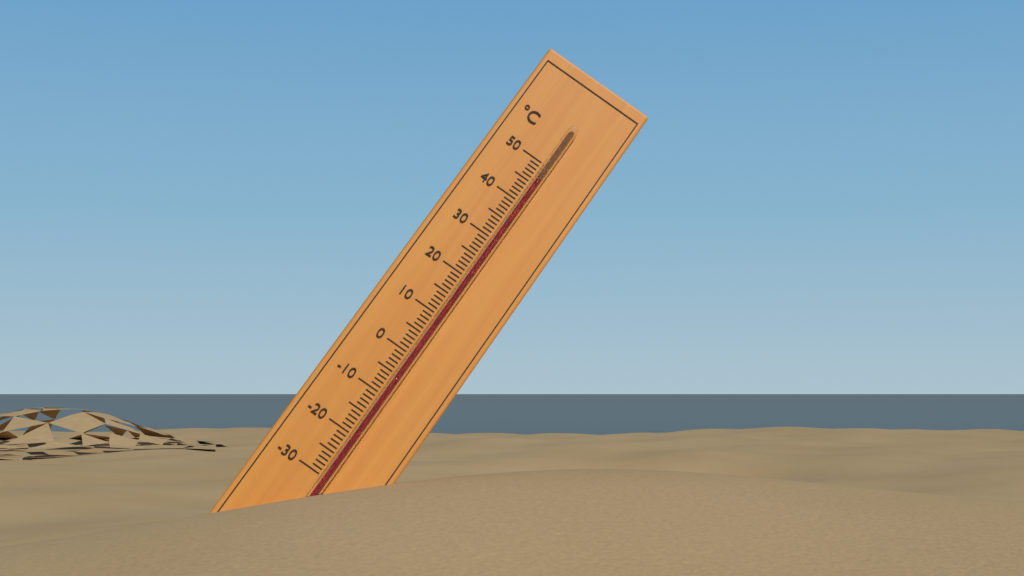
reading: 46 °C
